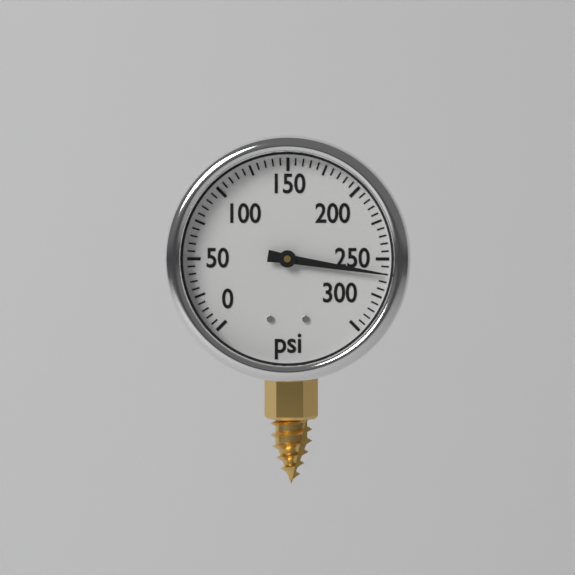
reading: 260 psi
